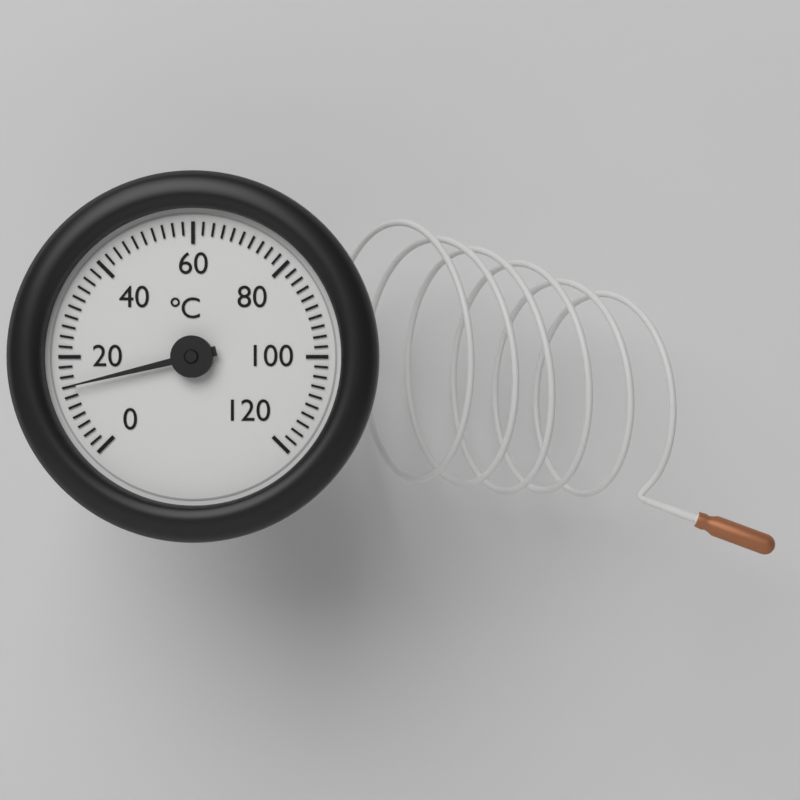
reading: 14 °C
